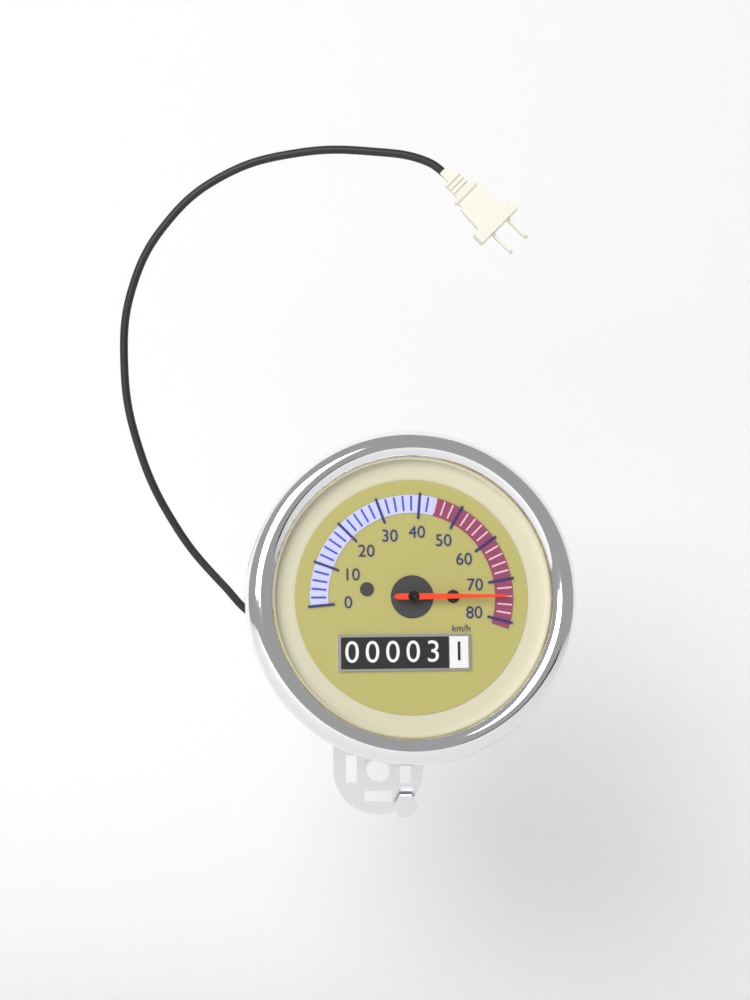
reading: 74 km/h
